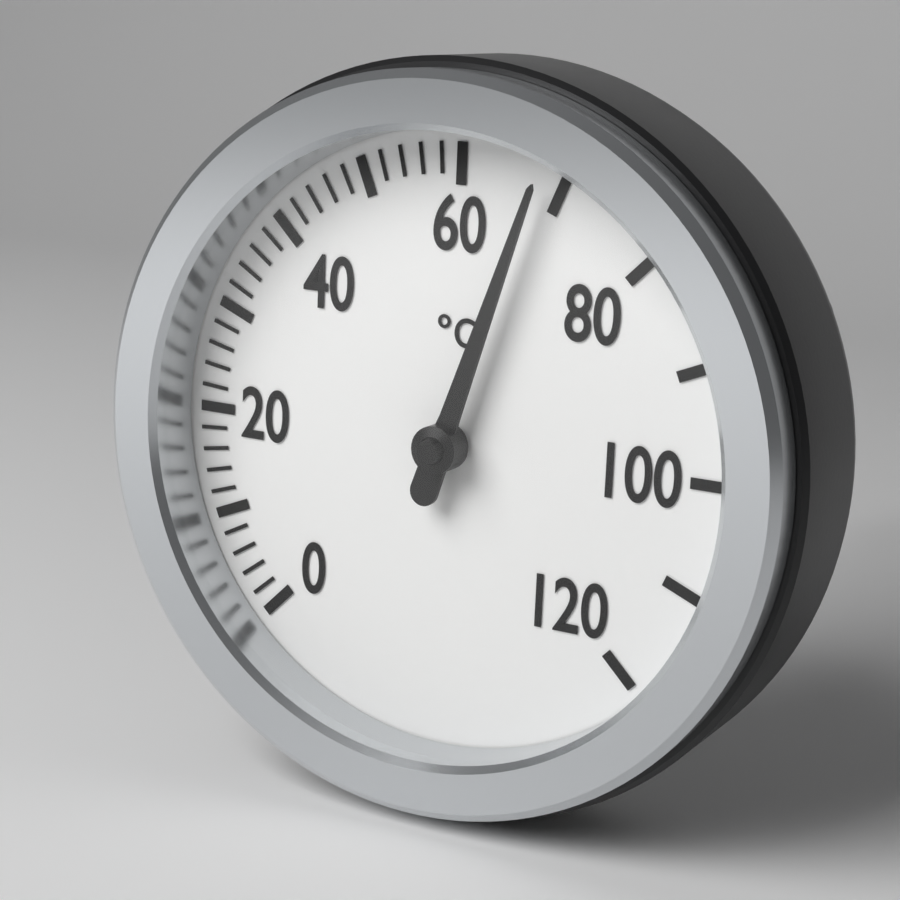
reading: 68 °C
